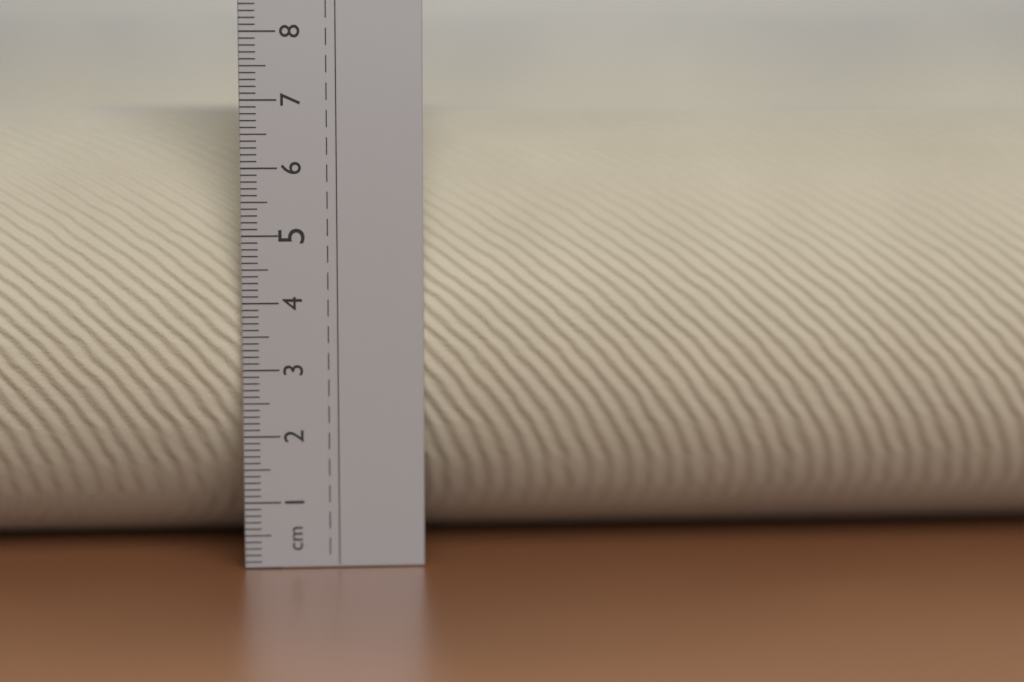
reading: 6.8 cm
